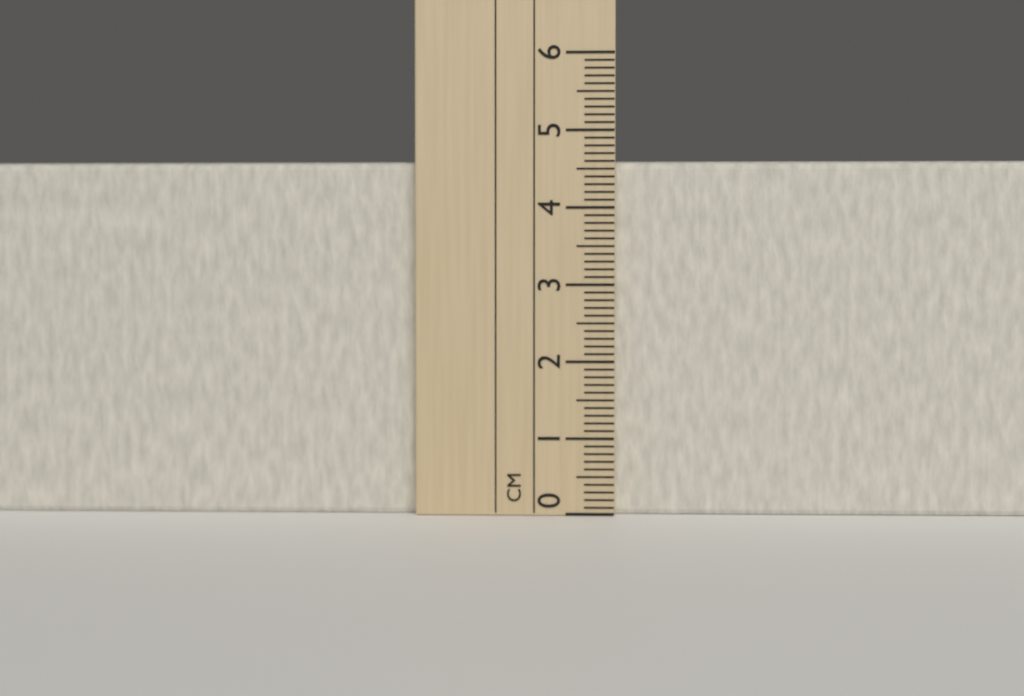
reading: 4.6 cm
